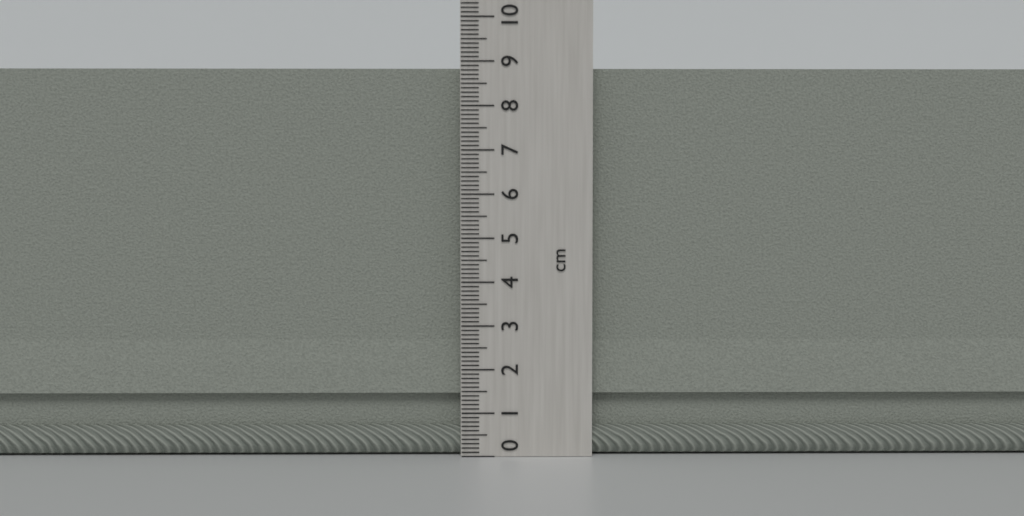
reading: 8.9 cm
